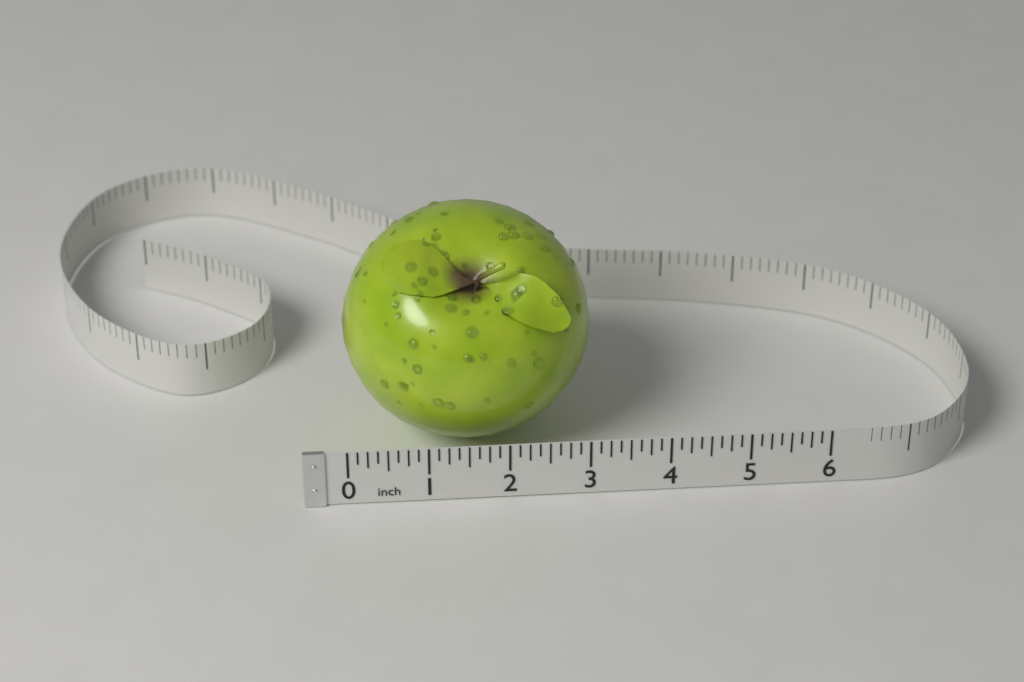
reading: 3.125 in
